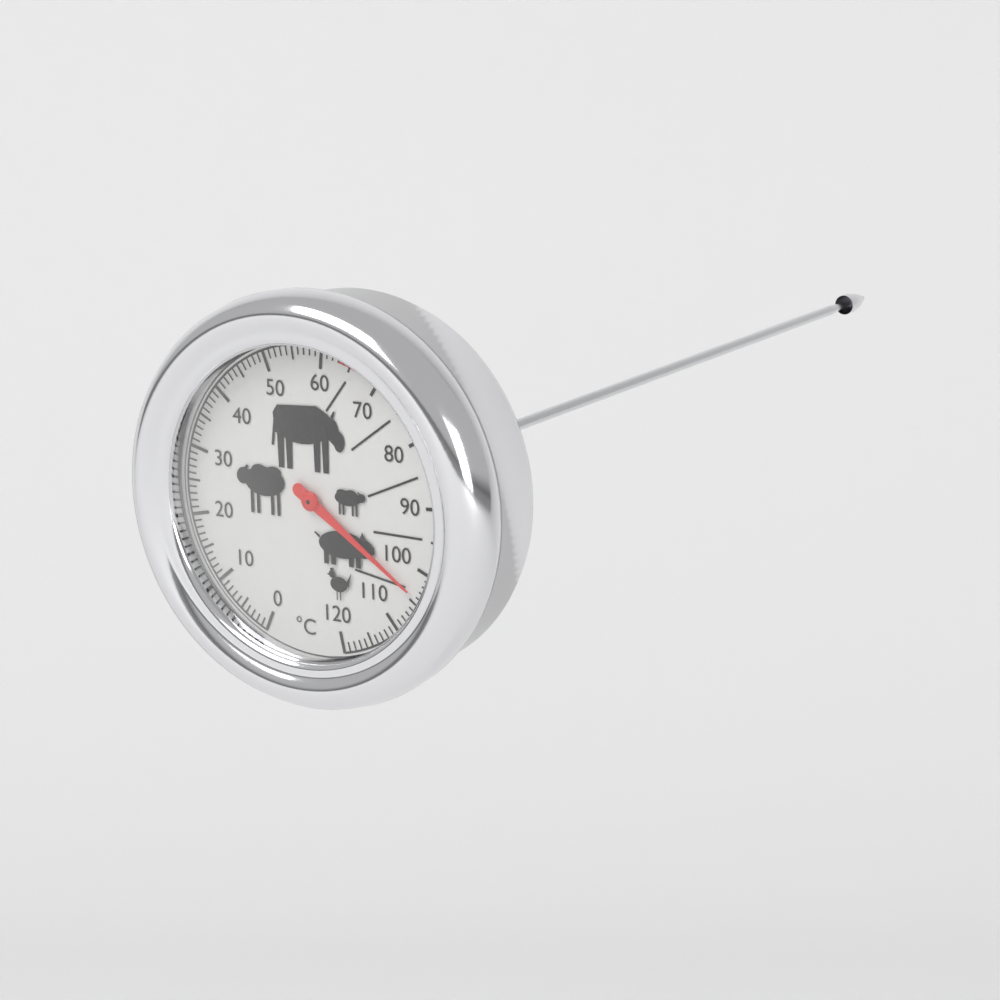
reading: 104 °C
